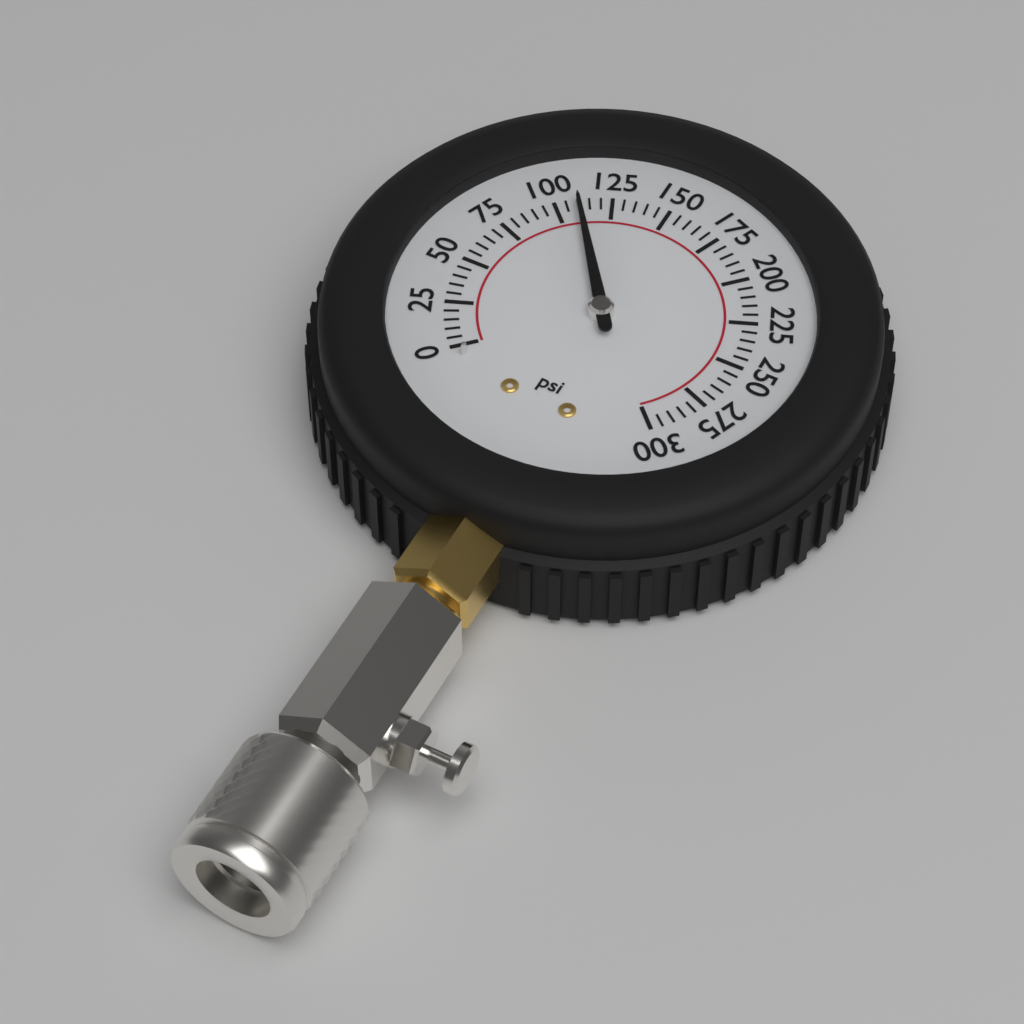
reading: 110 psi
